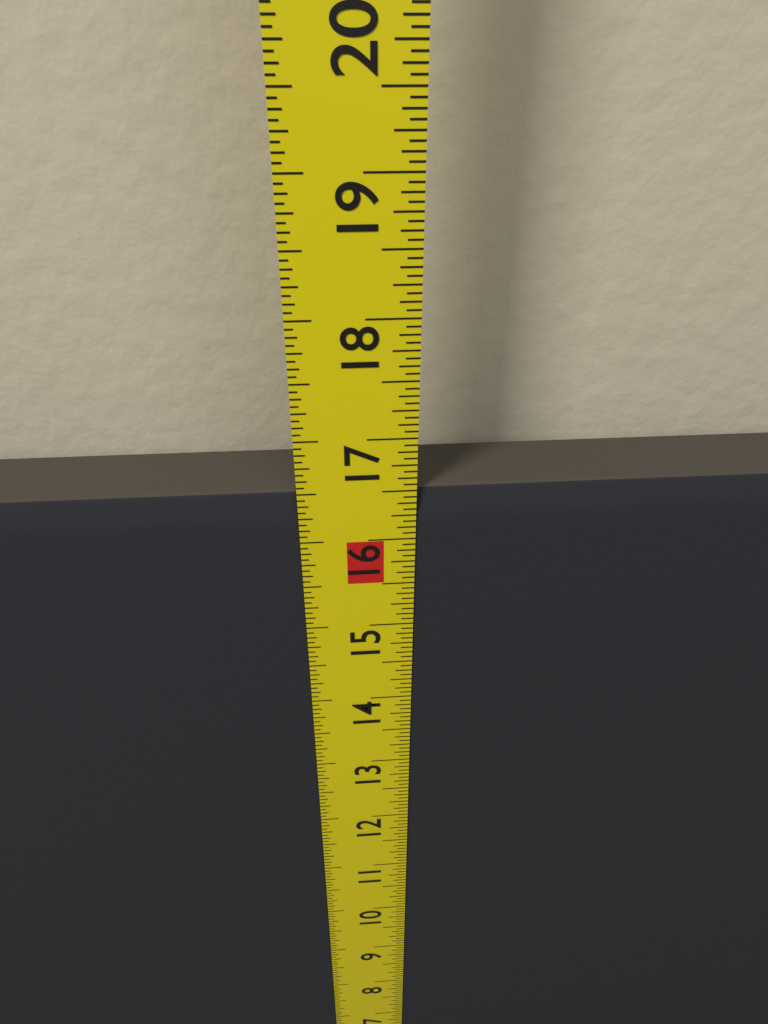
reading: 16.5000 in
